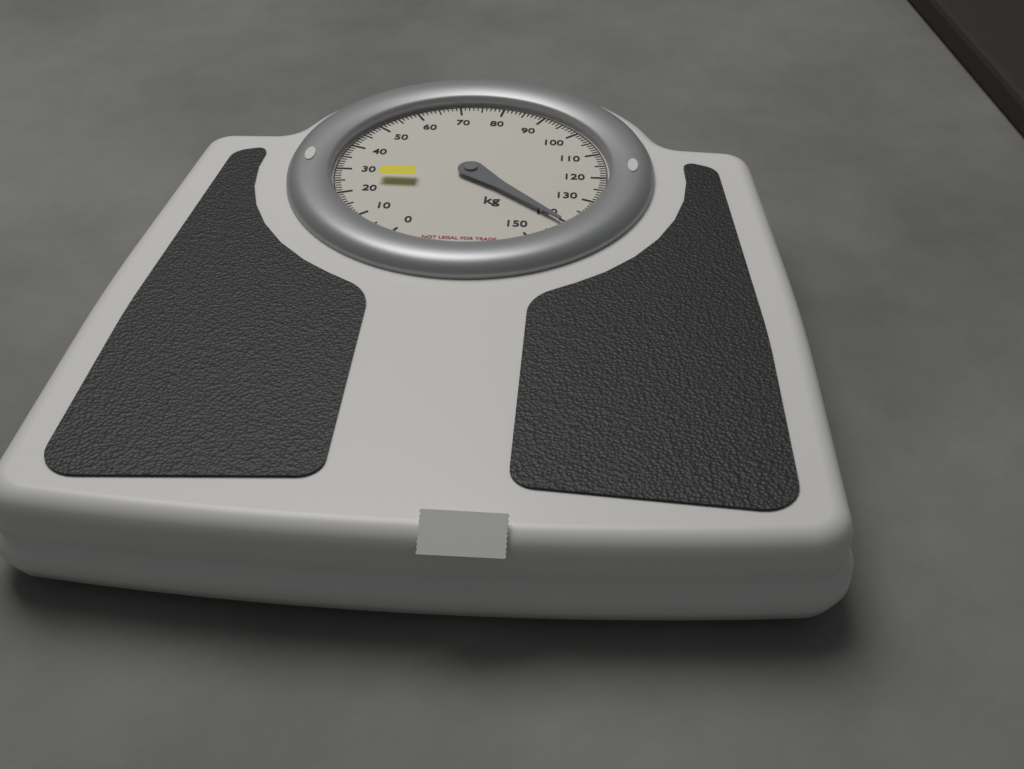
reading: 141 kg
